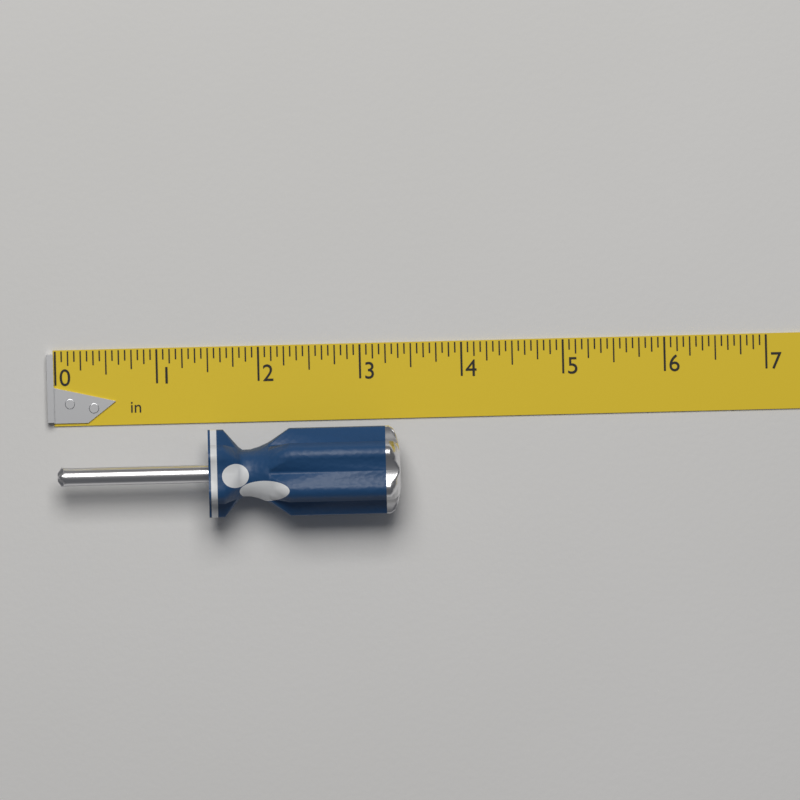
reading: 3.3750 in
